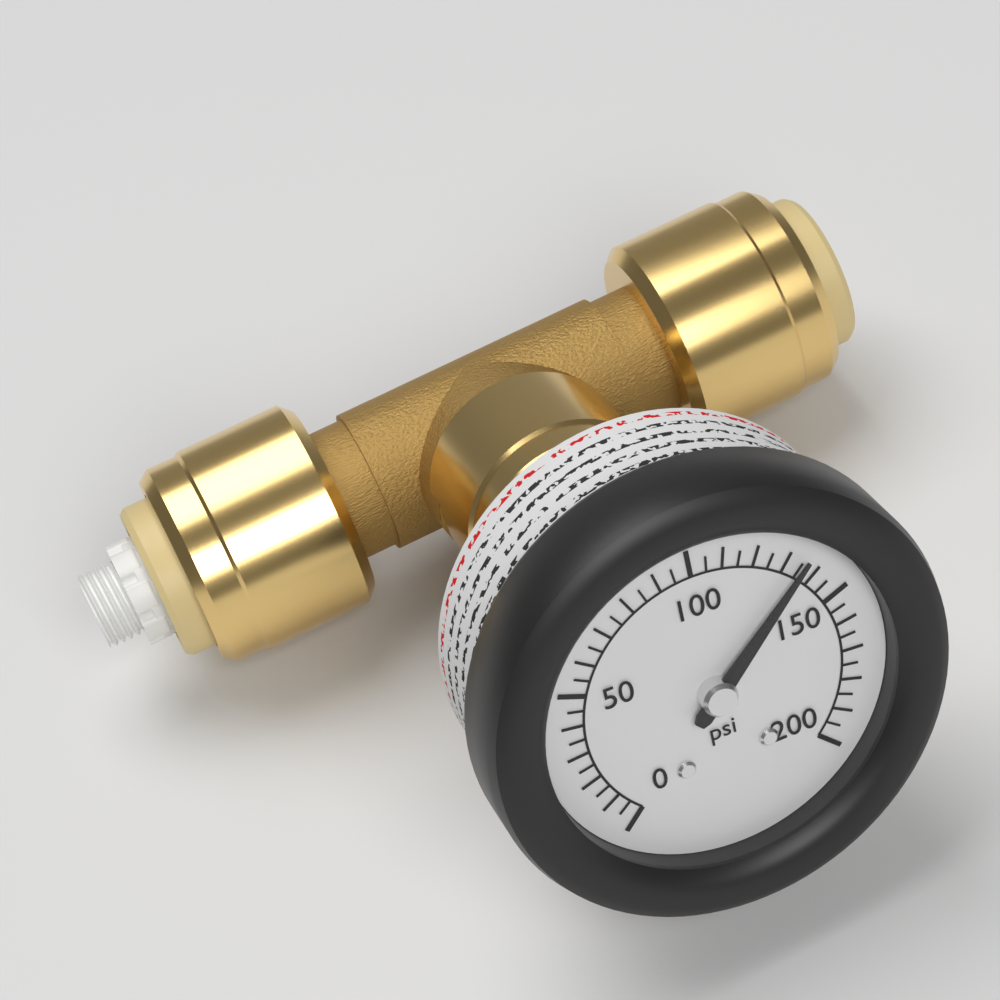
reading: 135 psi
